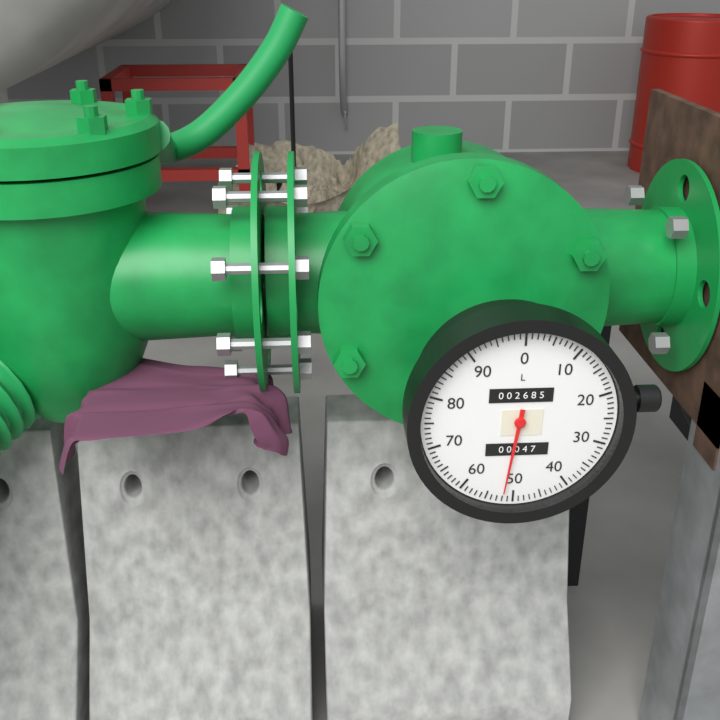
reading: 52 L
